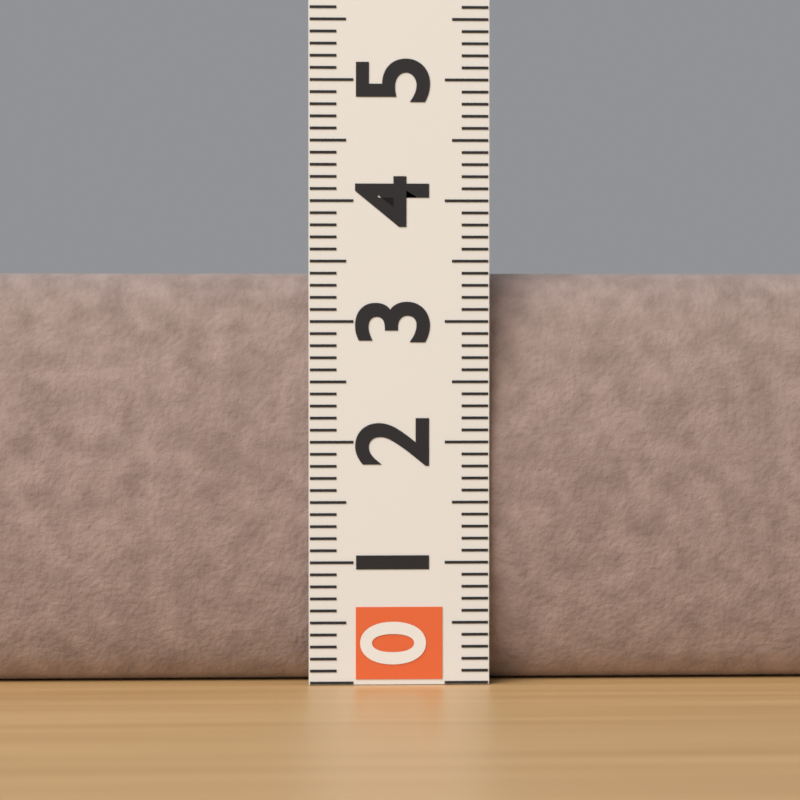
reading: 3.4 (no unit)
